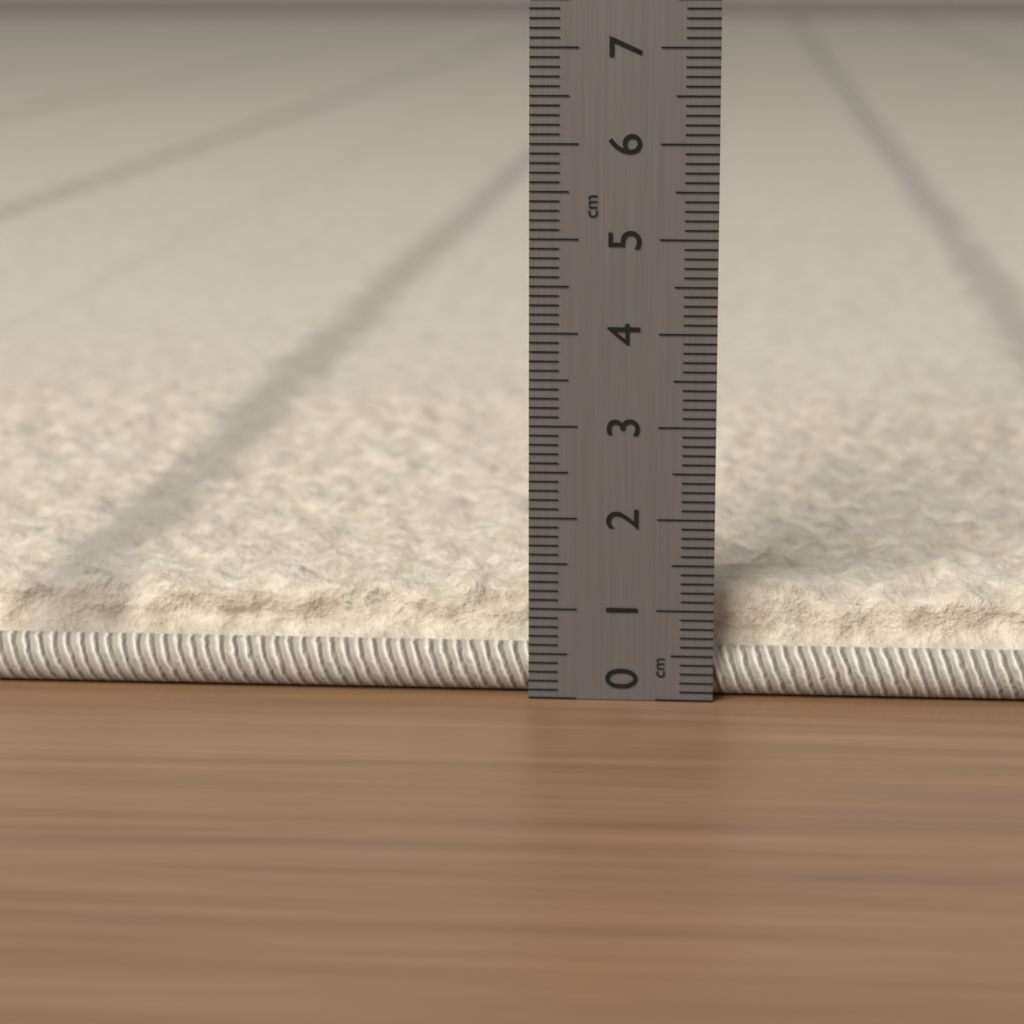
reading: 1.2 cm
